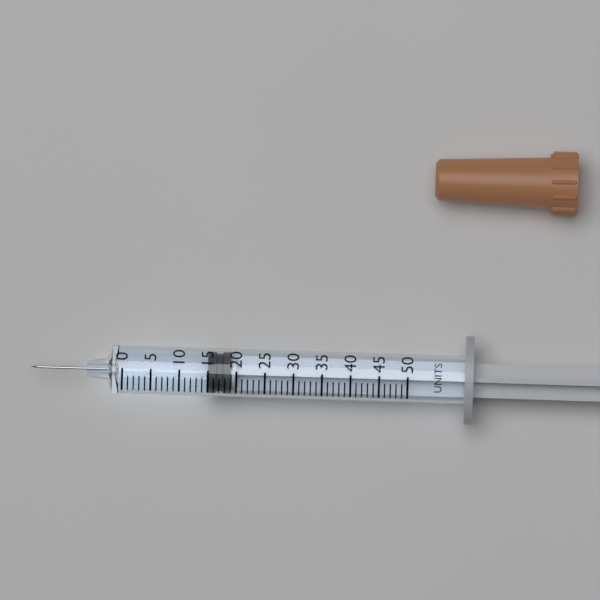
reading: 15 units
